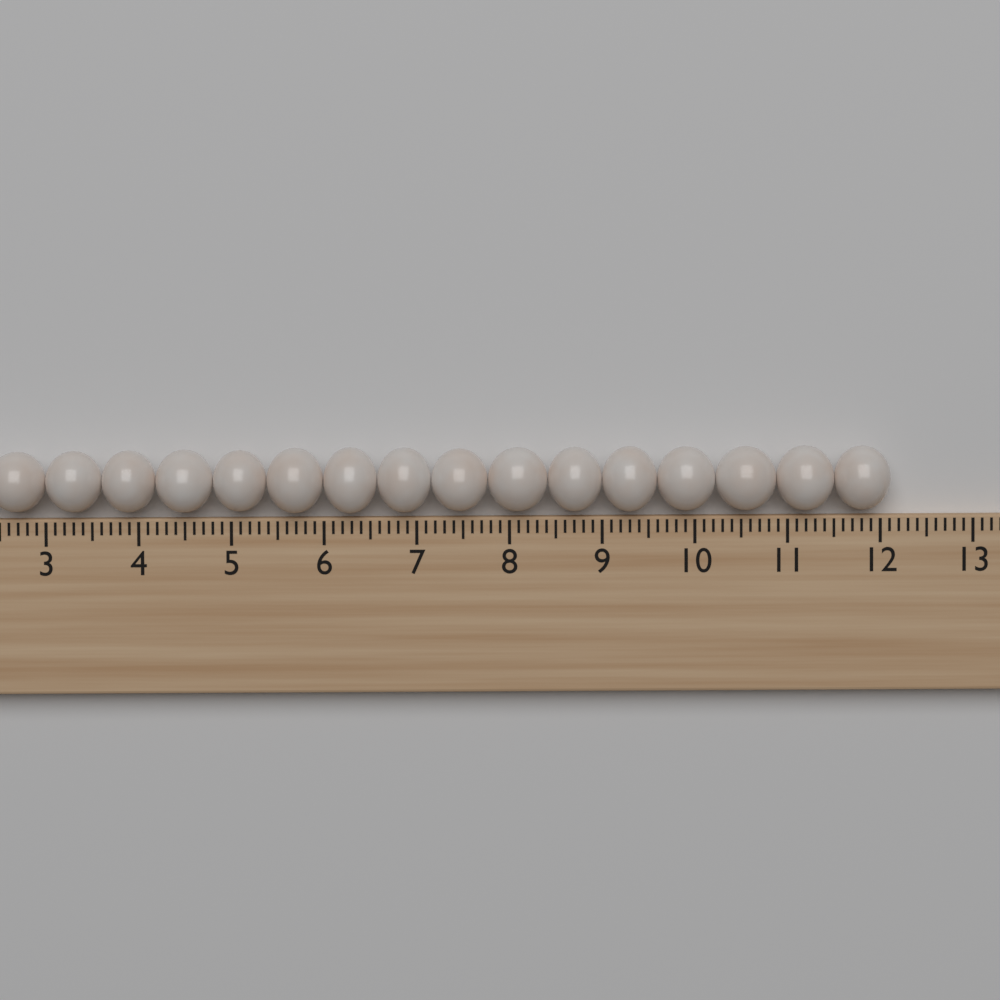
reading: 12.1 (no unit)
